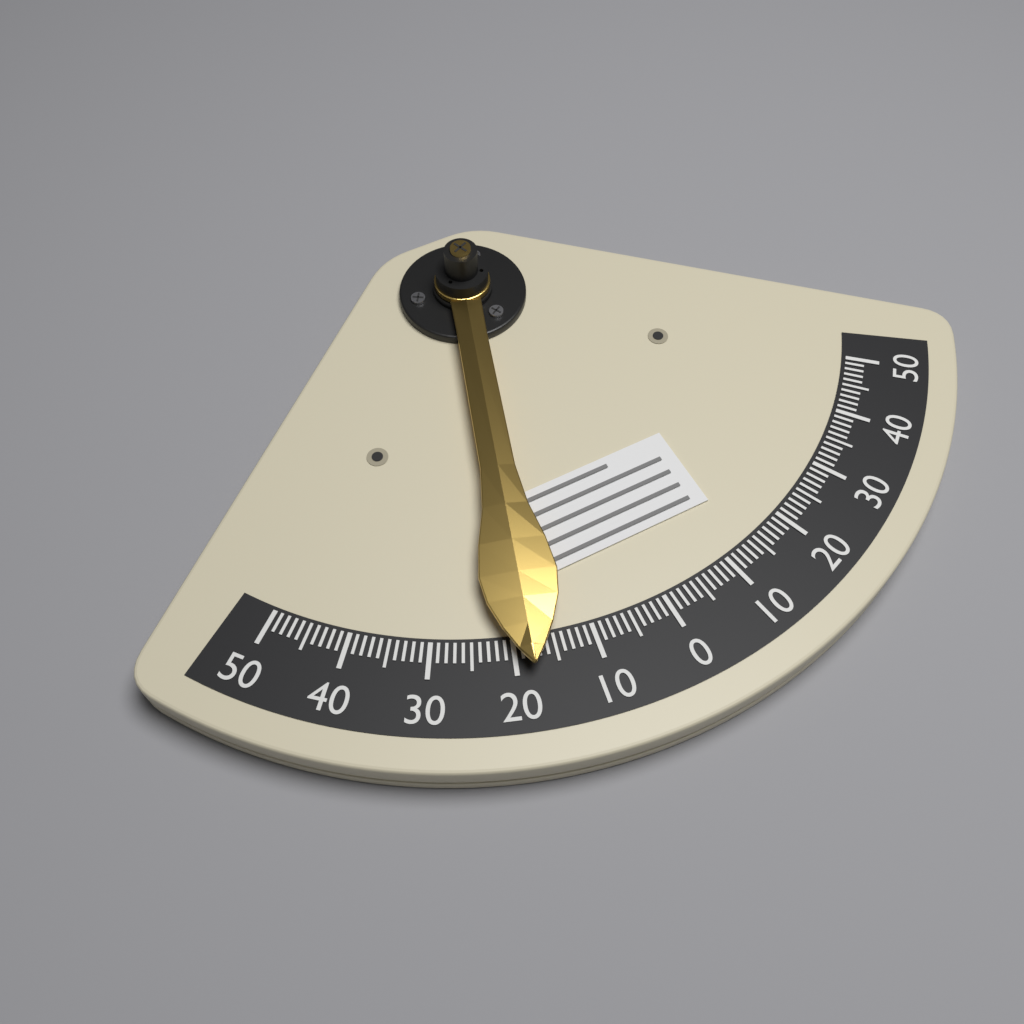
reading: 18 (no unit)
